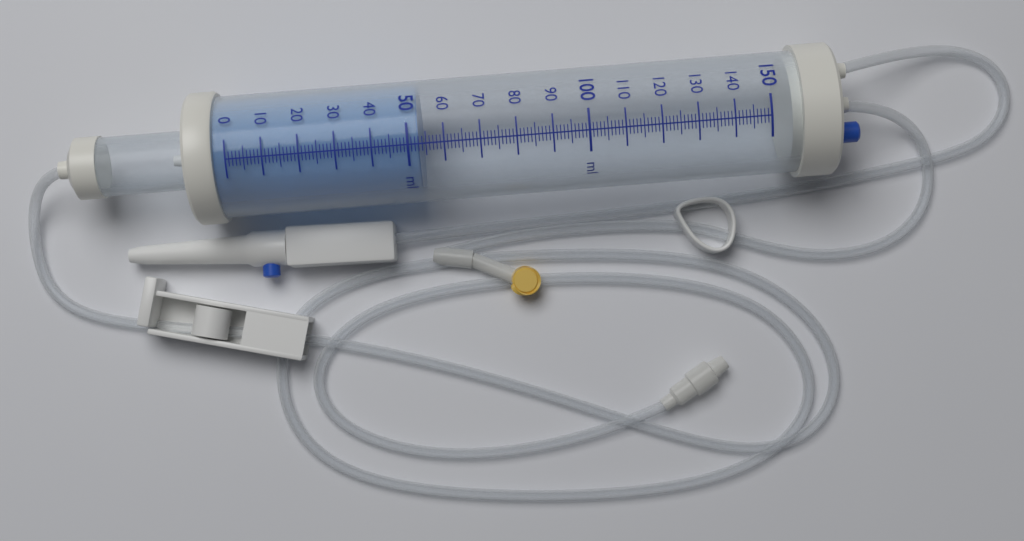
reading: 53 ml
